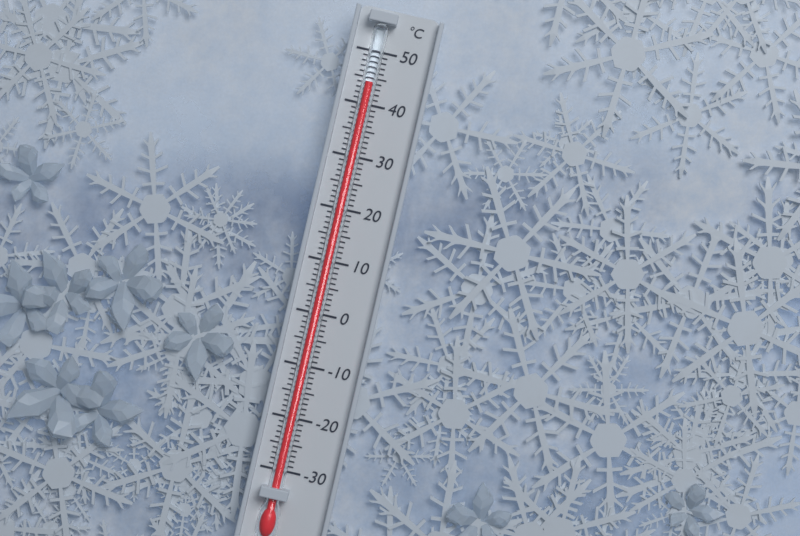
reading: 44 °C
